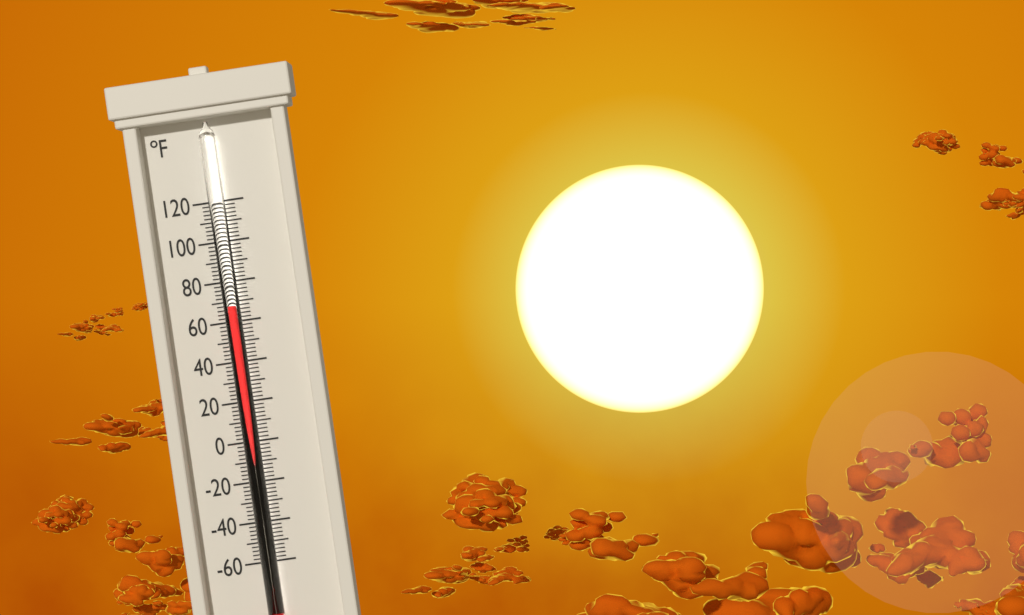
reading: 68 °F
